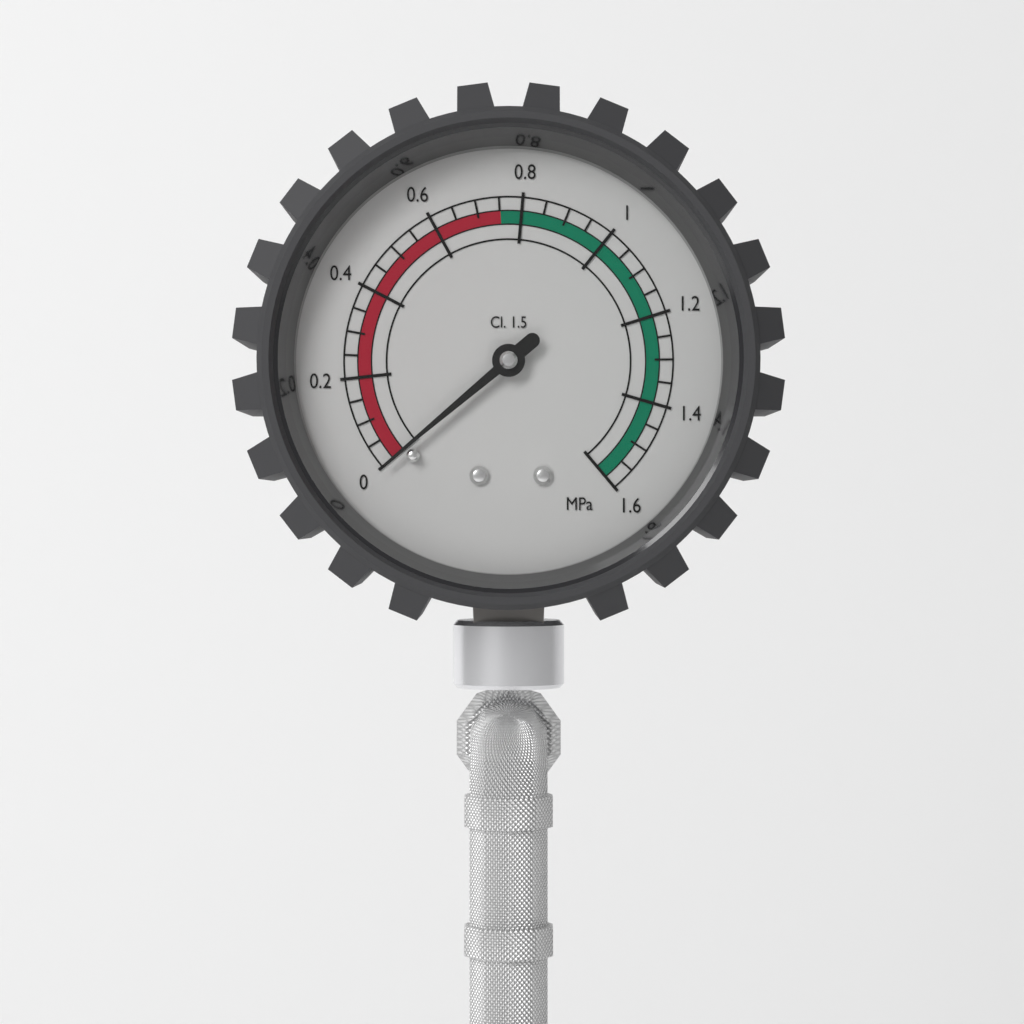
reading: 0.00 MPa
